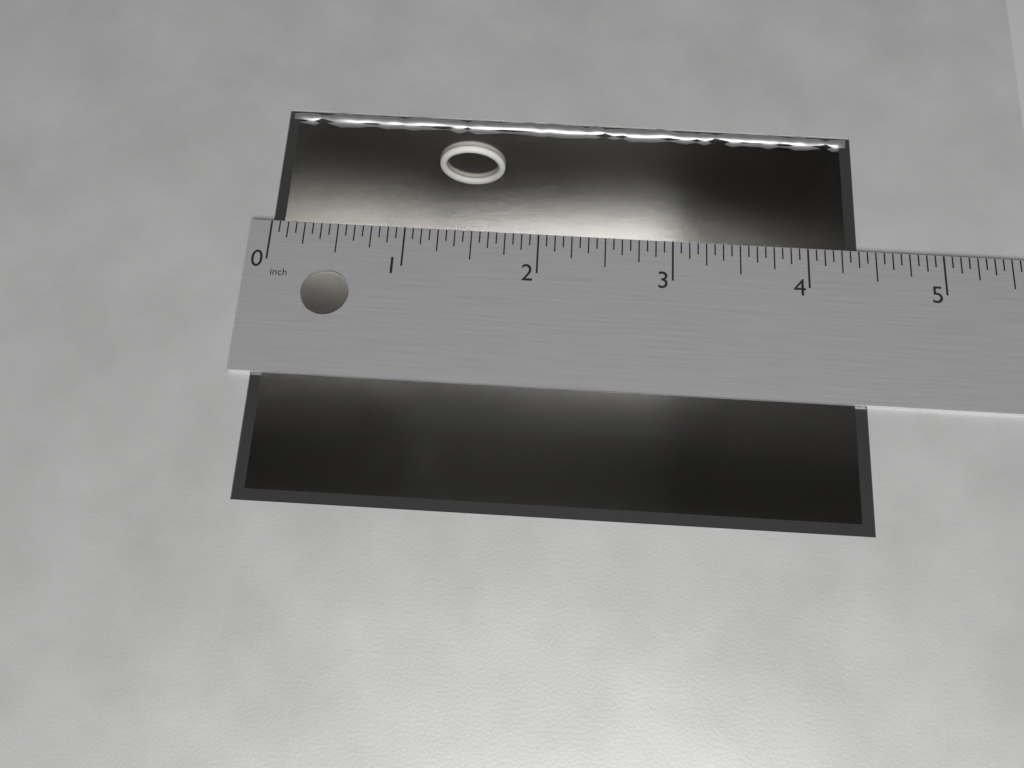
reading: 4.3750 in
